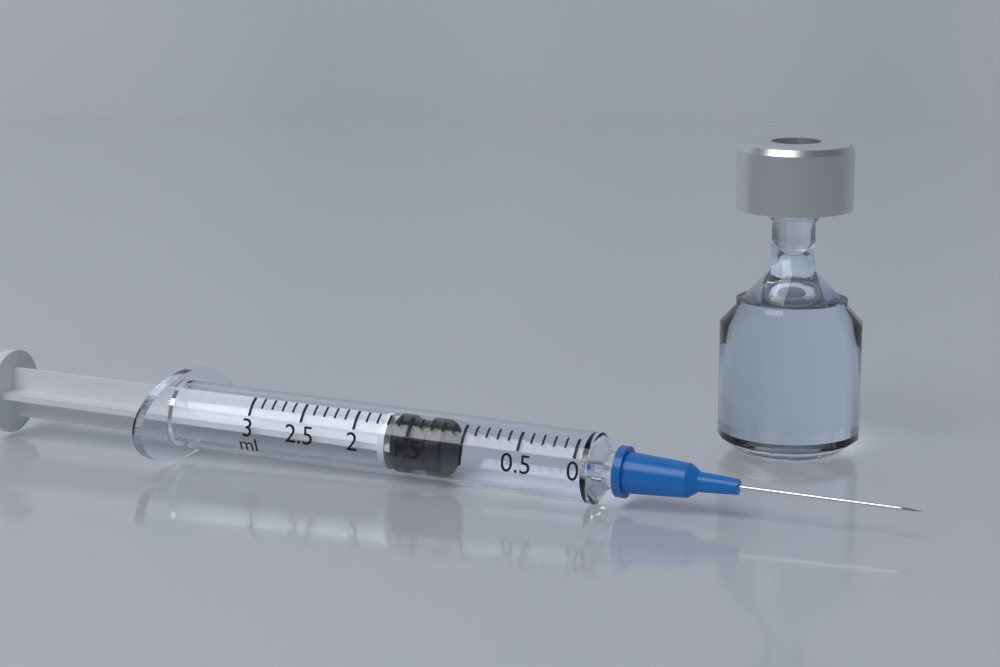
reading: 1.2 ml
